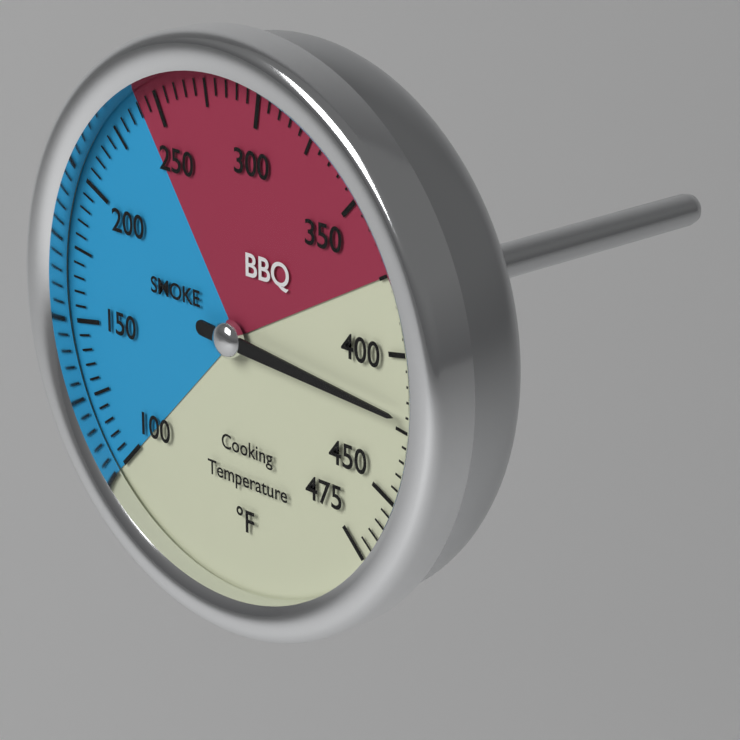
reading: 420 °F
